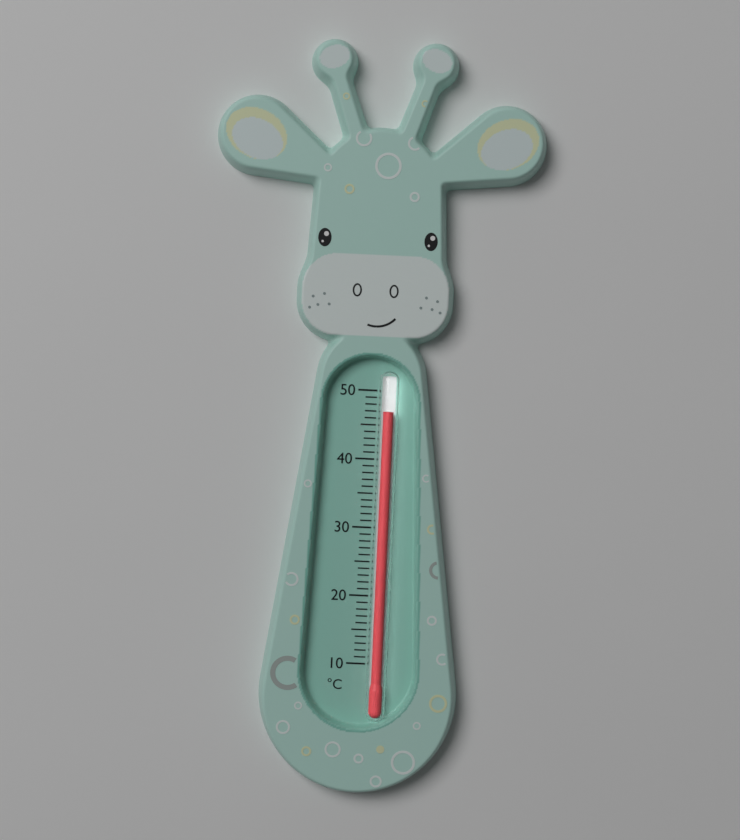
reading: 47 °C
